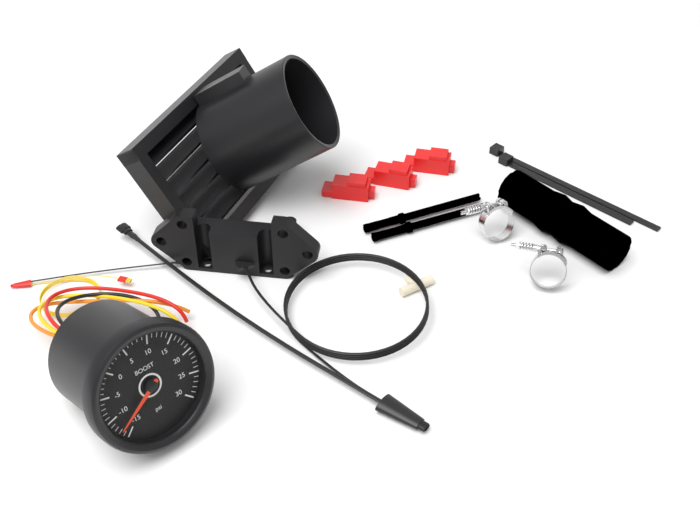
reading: -13 psi
